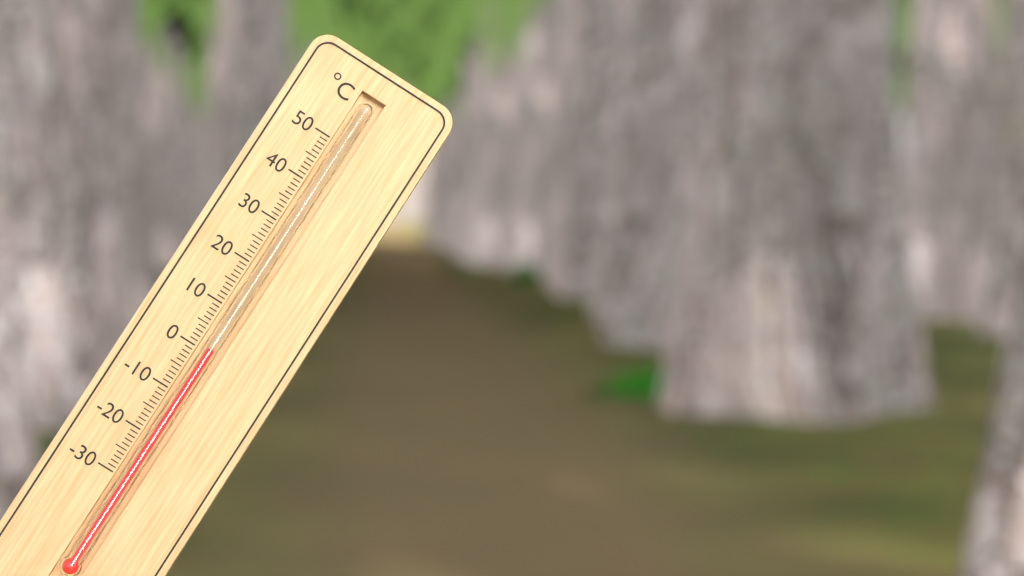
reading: 1 °C
